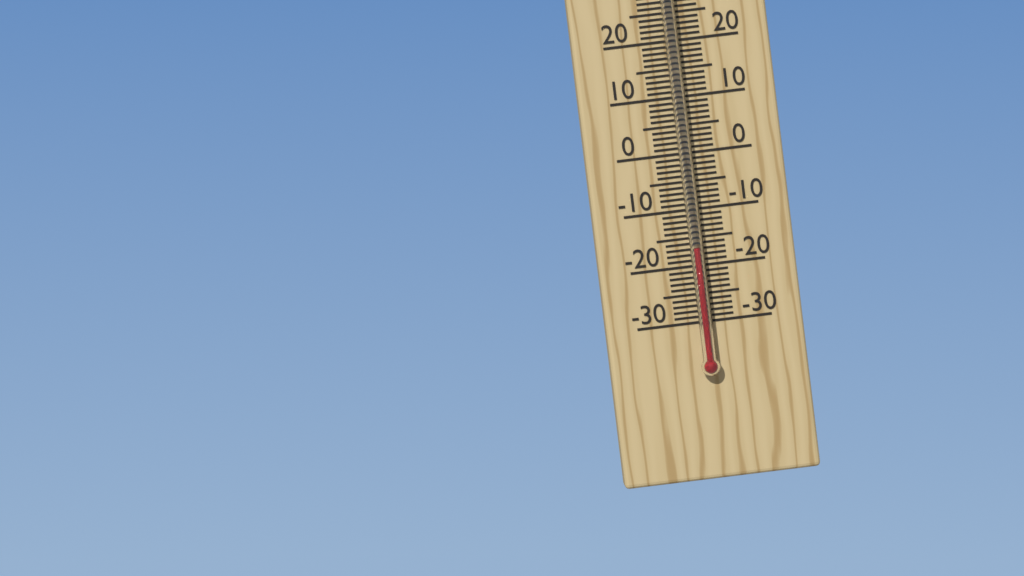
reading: -17 °C
